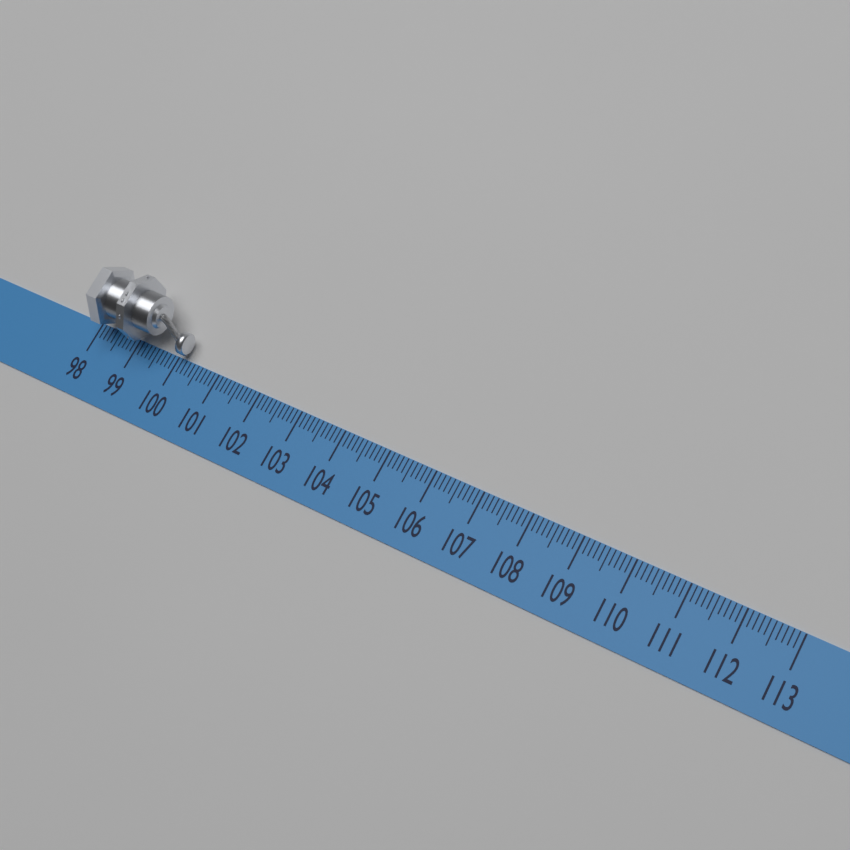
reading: 100.2 (no unit)
